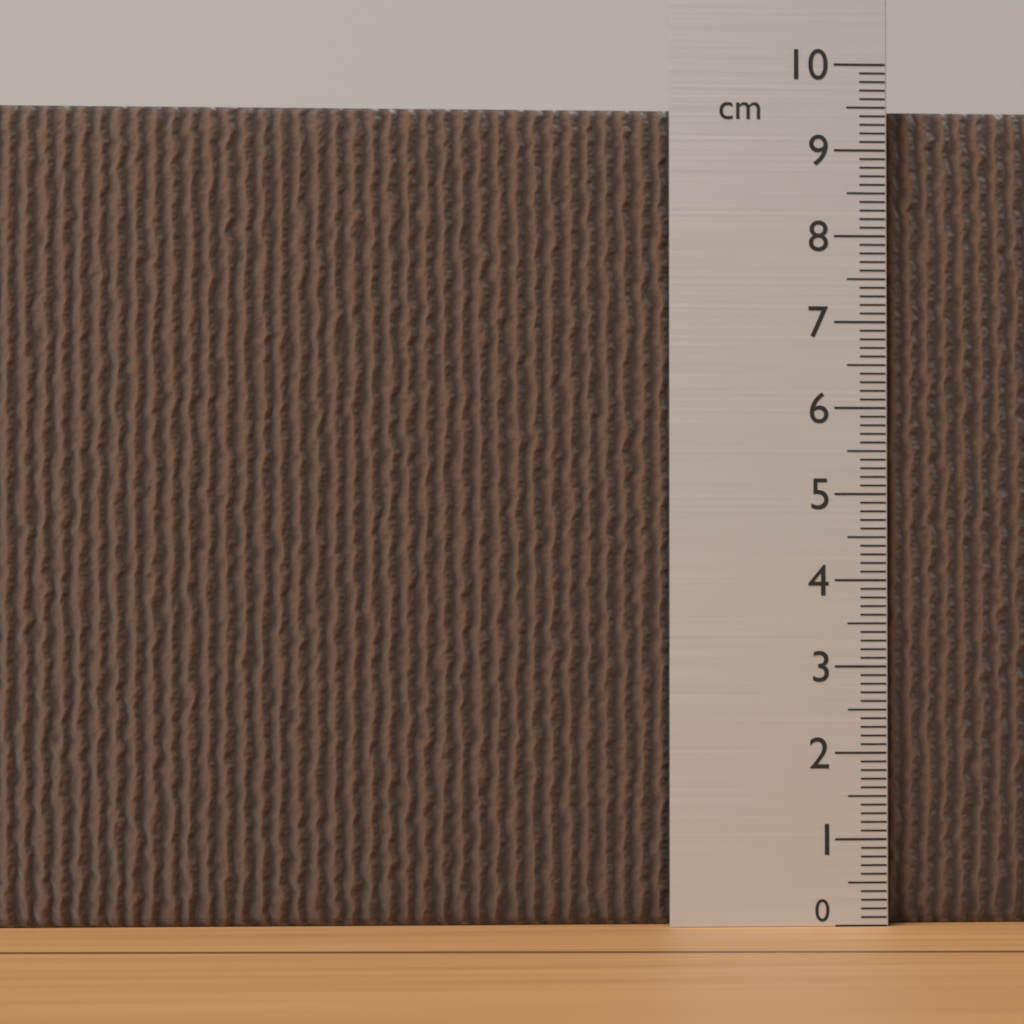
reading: 9.5 cm
